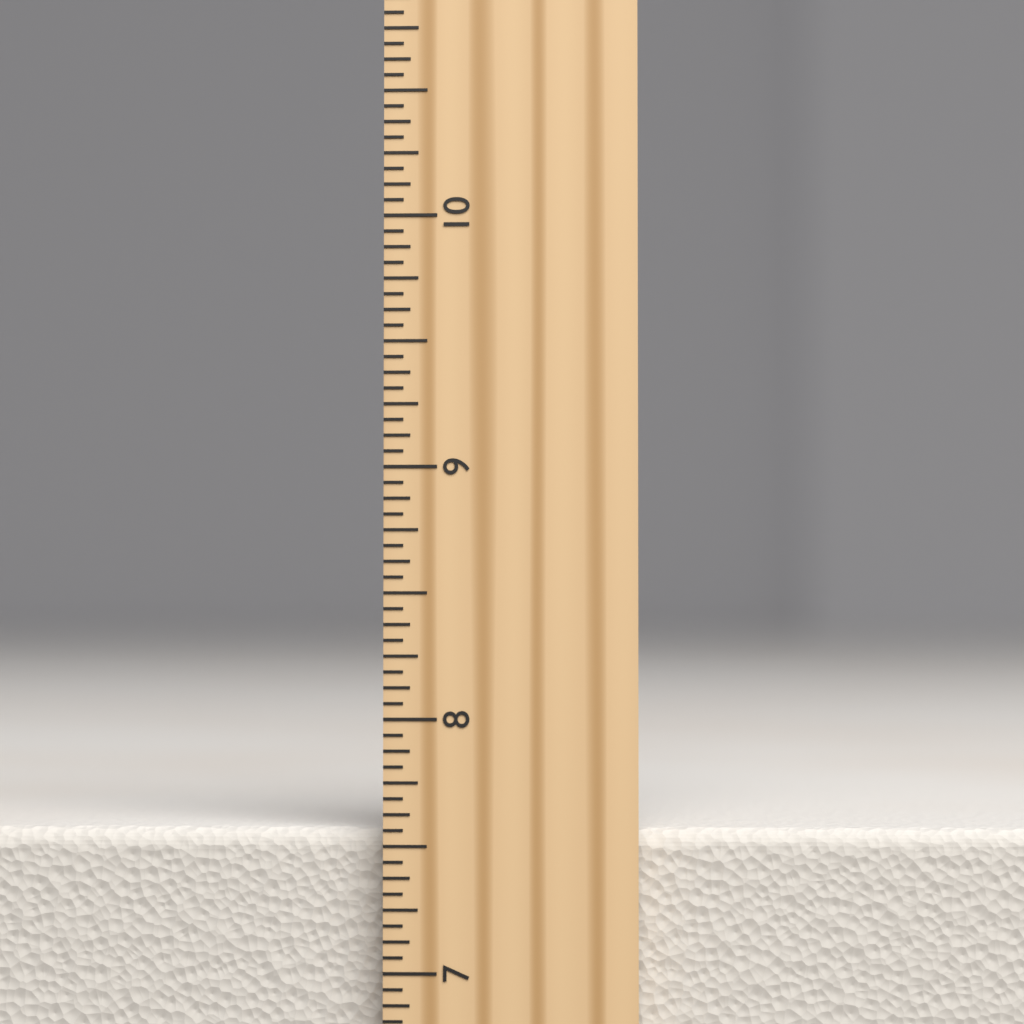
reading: 7.5625 inch
